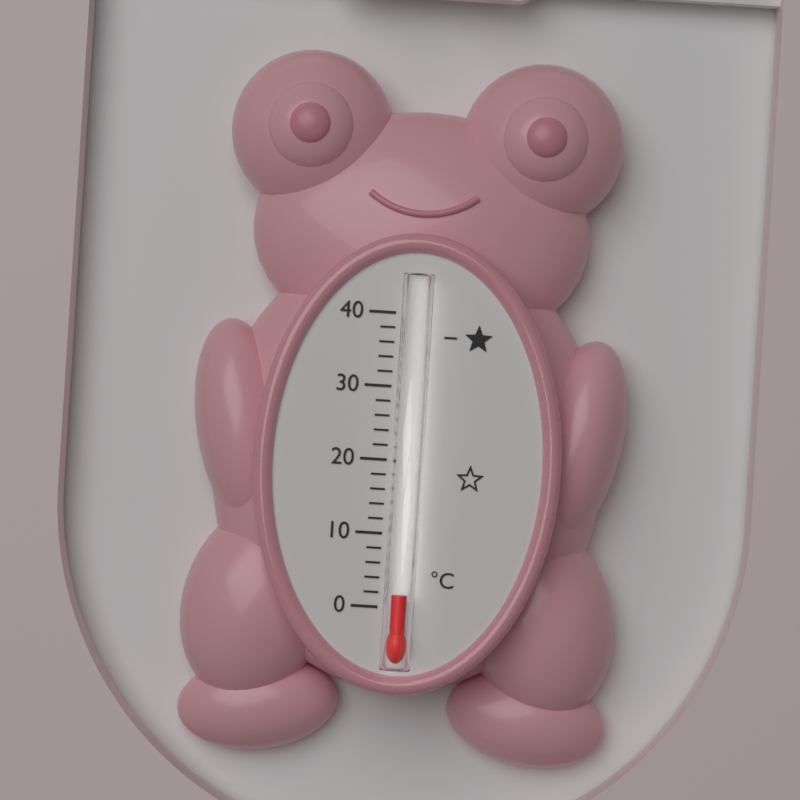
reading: 2 °C
